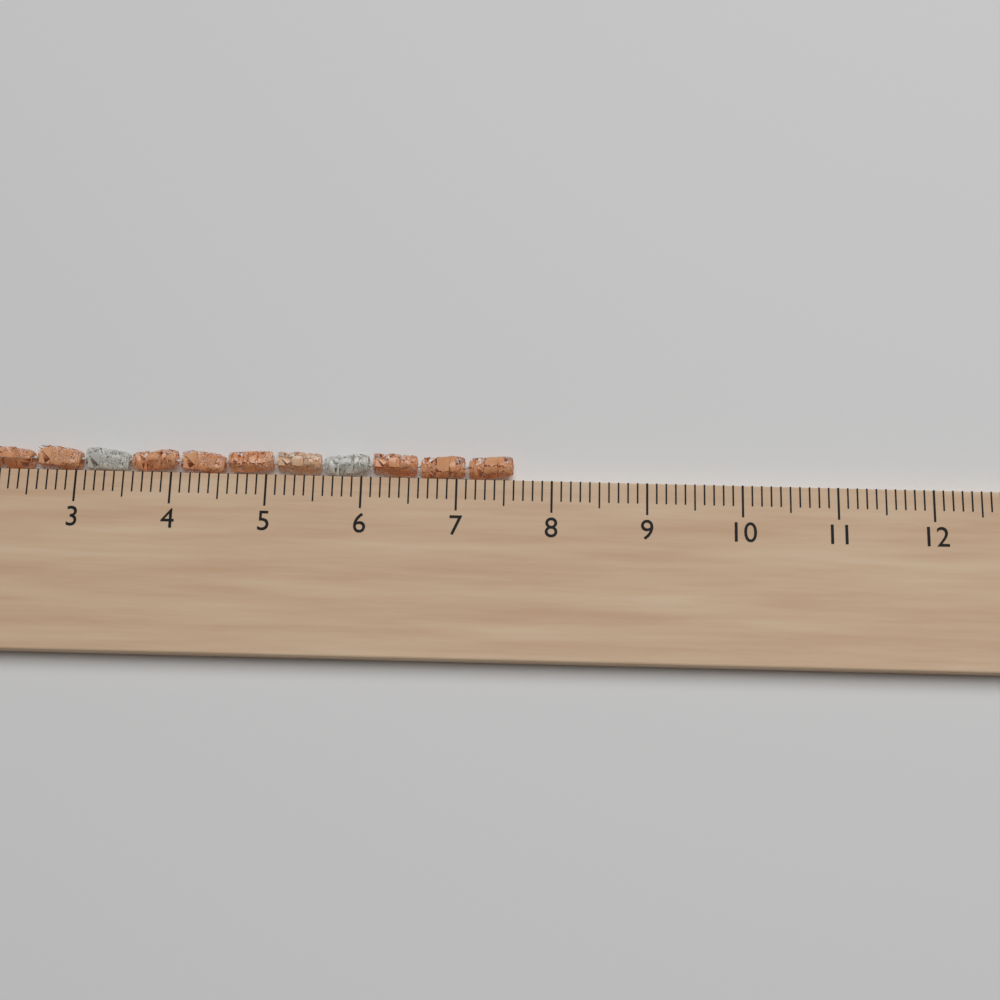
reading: 7.6 cm
